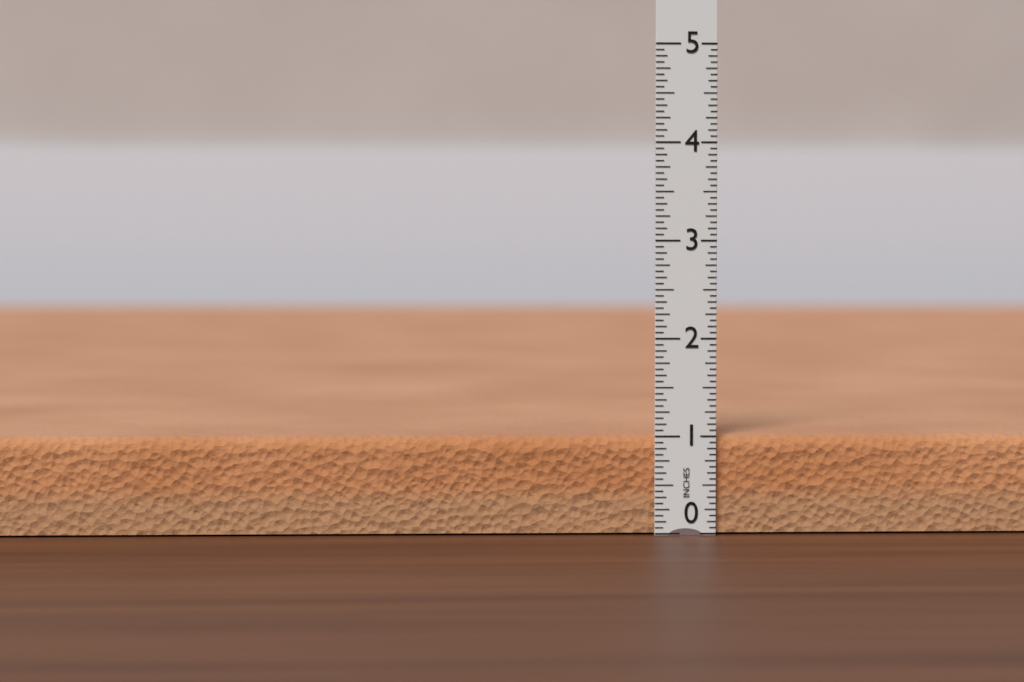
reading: 1.0000 in
